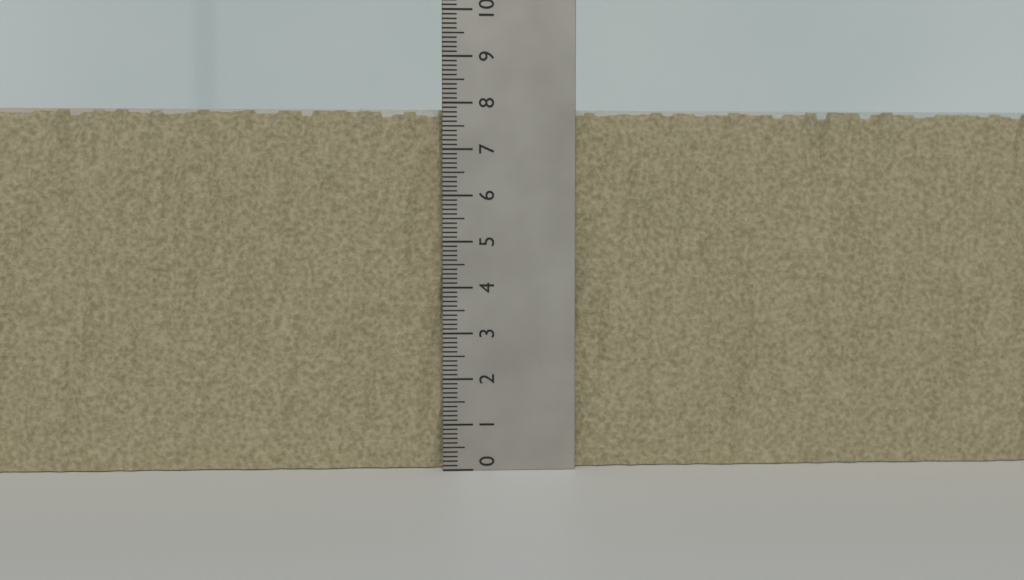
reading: 7.9 (no unit)
